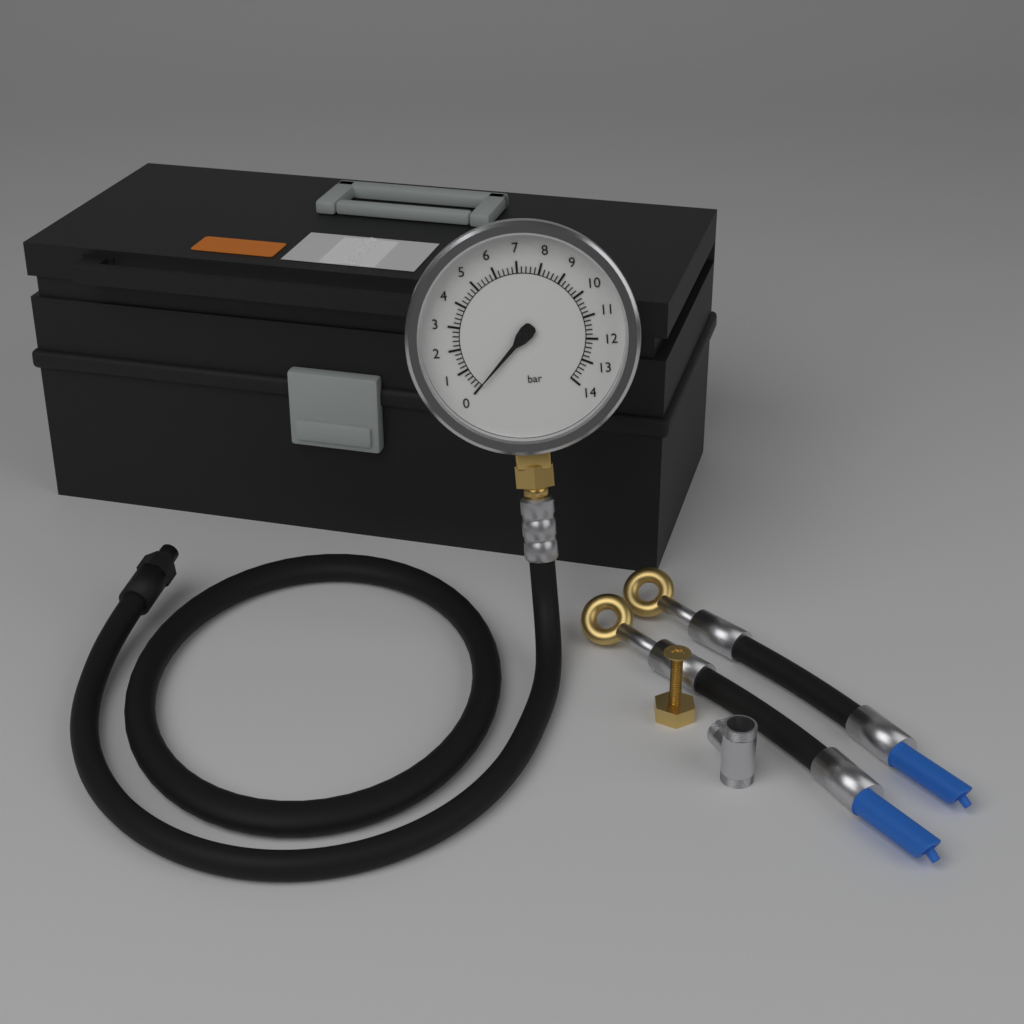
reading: 0.0 bar
